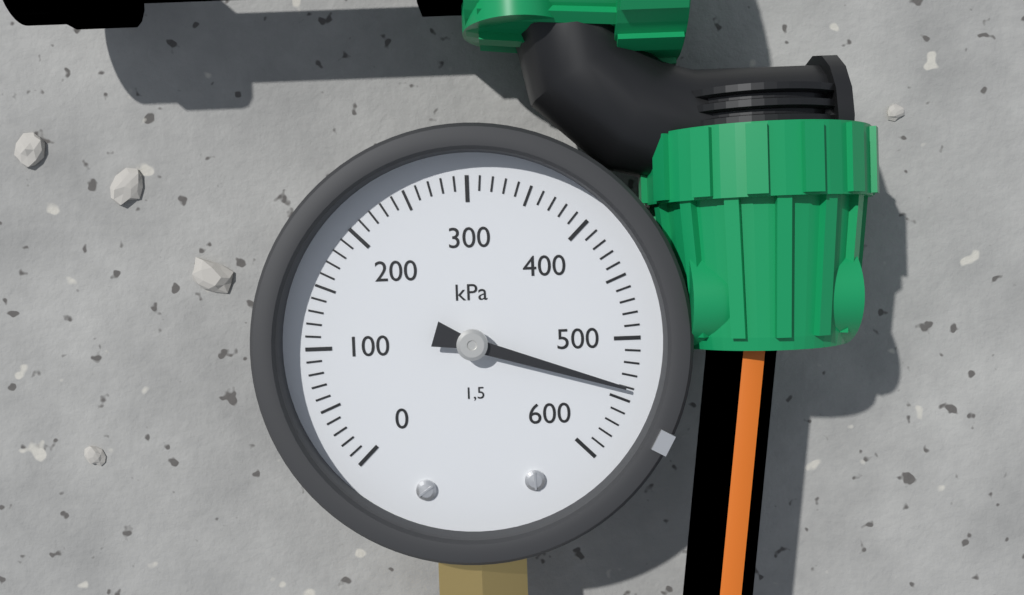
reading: 540 kPa
